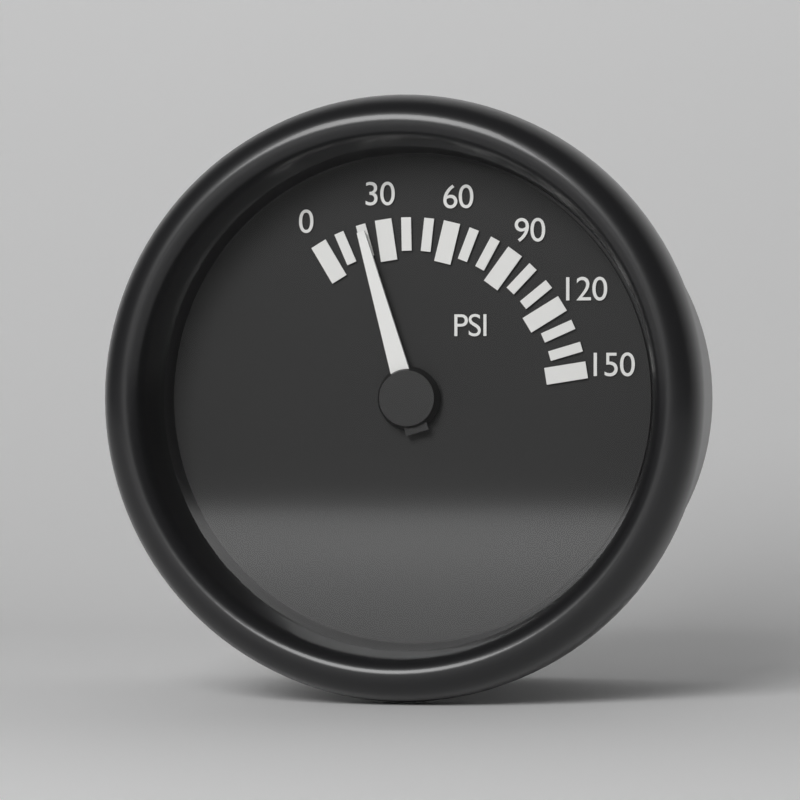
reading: 20 psi
